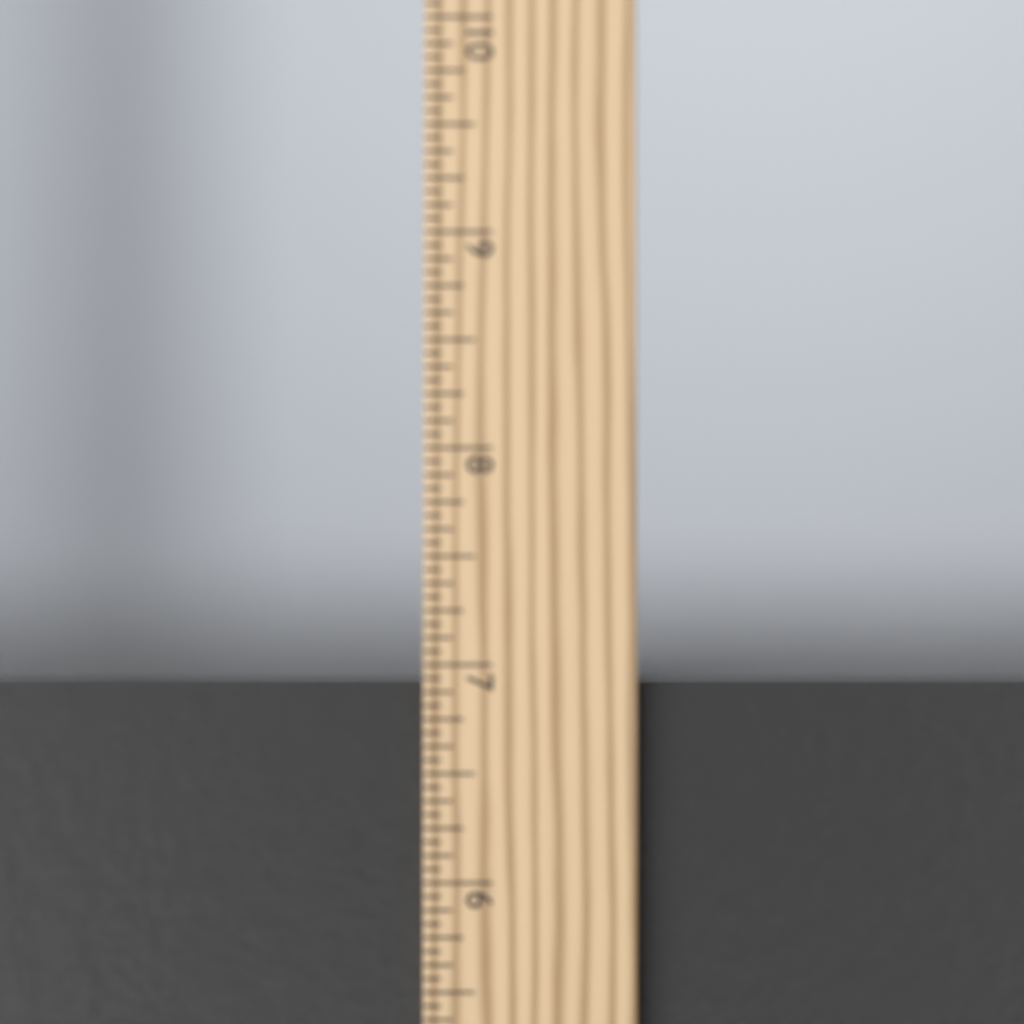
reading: 6.9375 in
